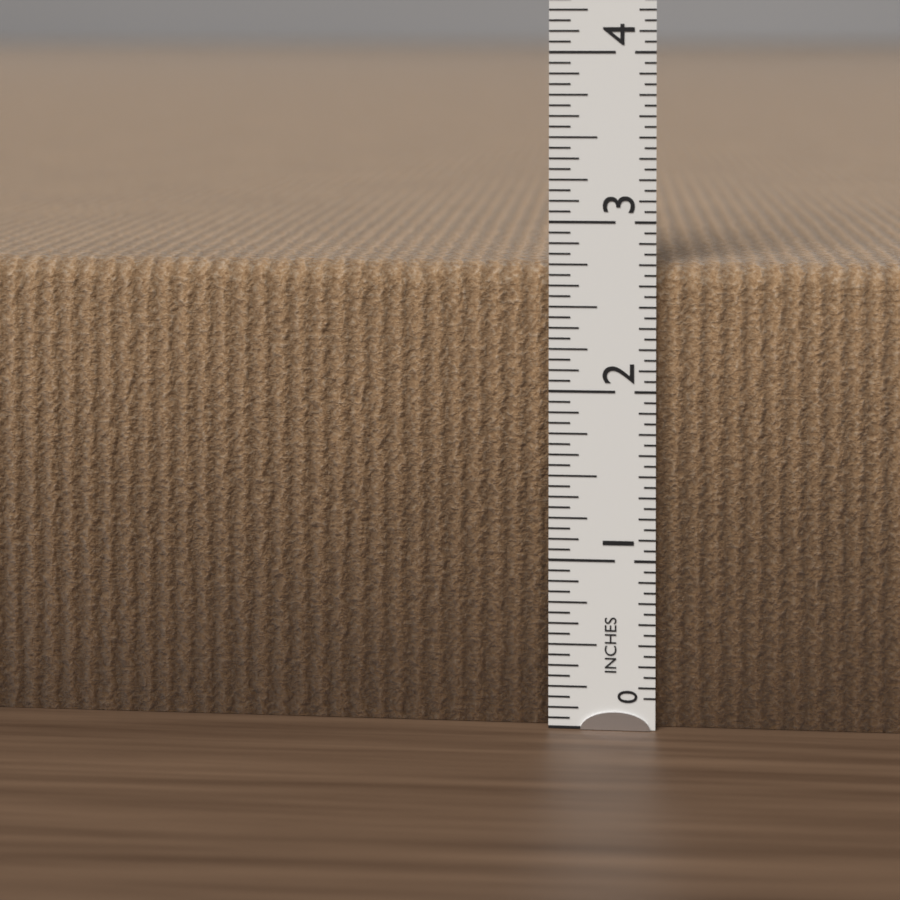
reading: 2.7500 in
